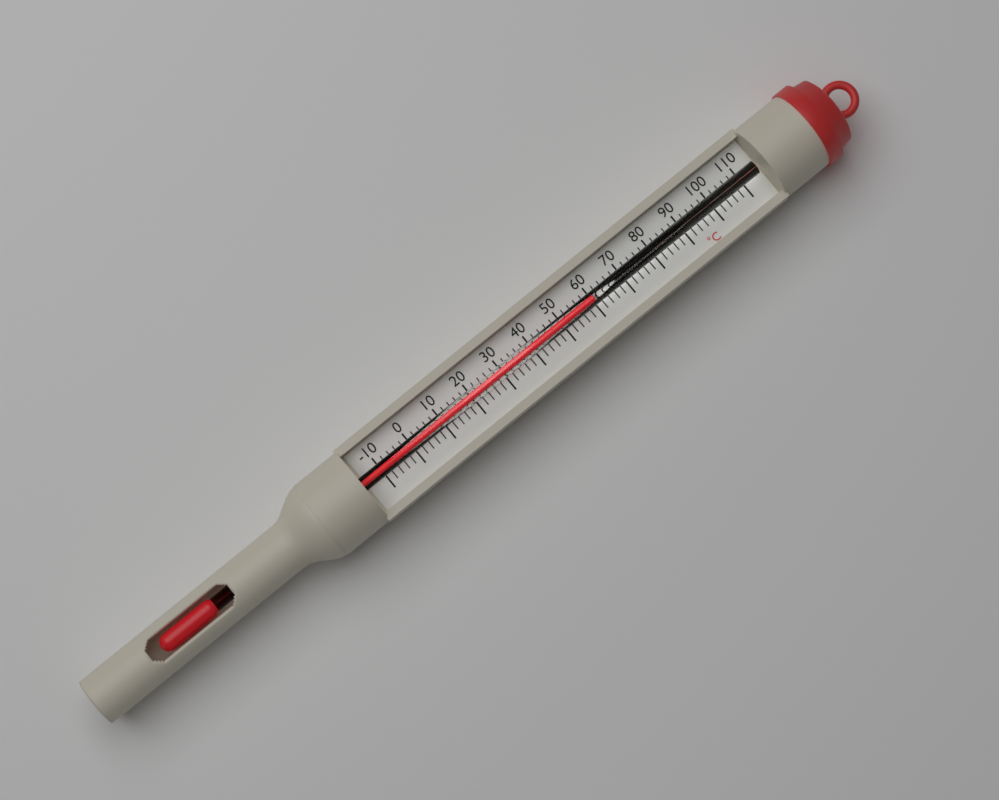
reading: 60 °C
